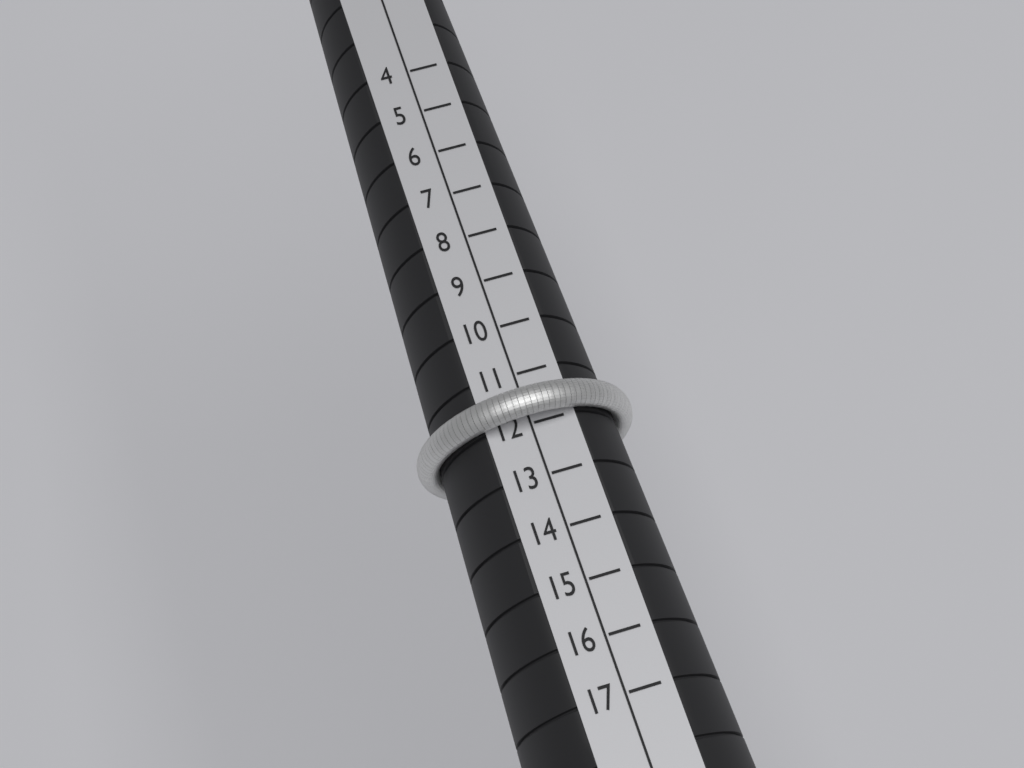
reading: 12 (no unit)
